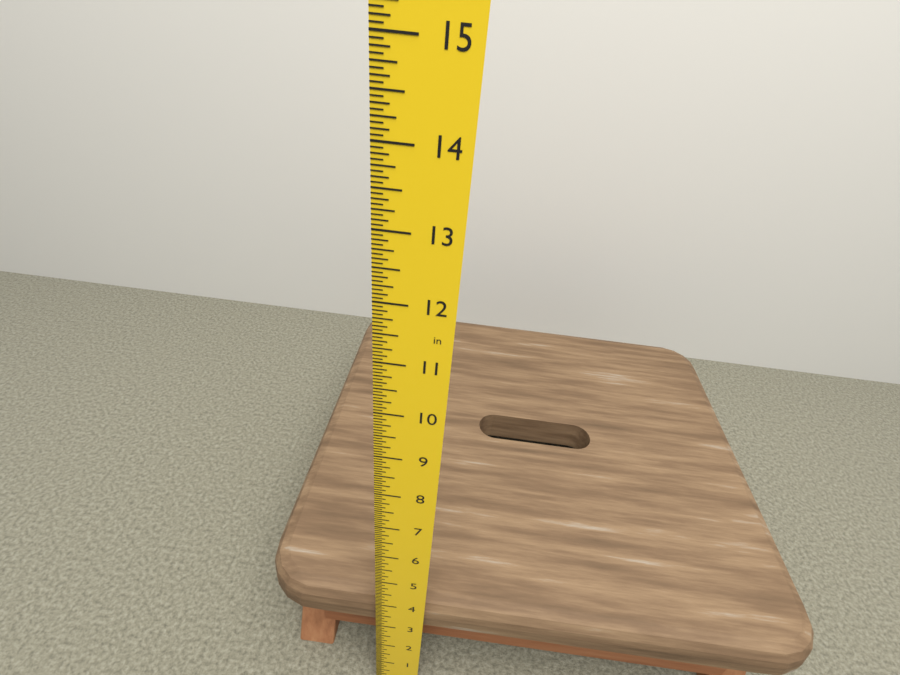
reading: 3.8750 in
